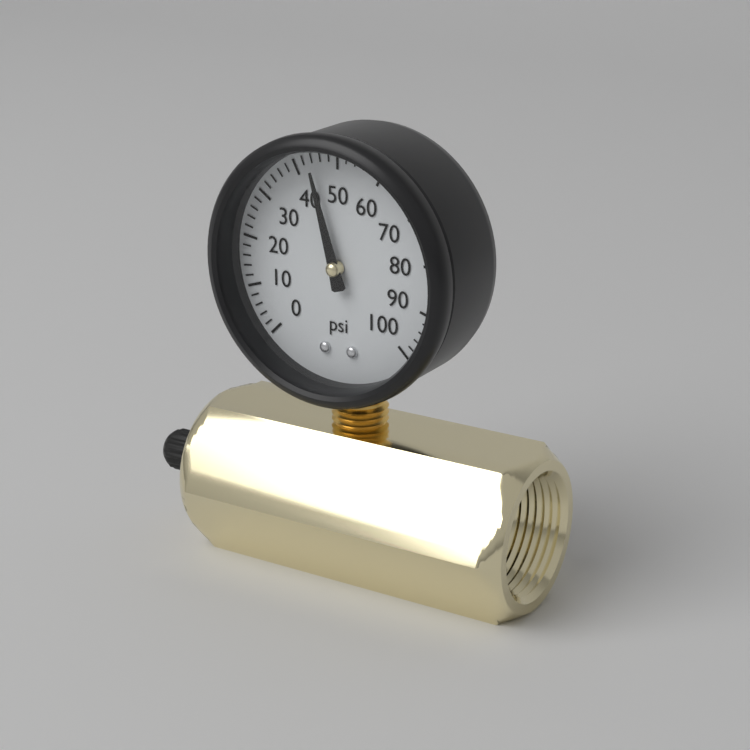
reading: 44 psi
